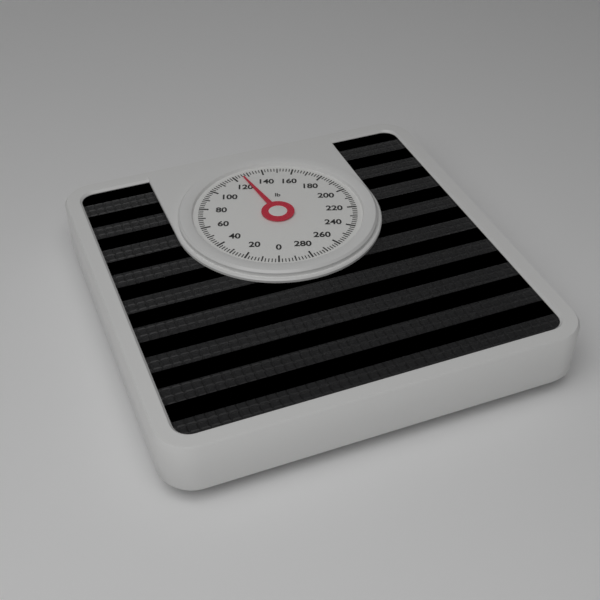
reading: 126 lb
